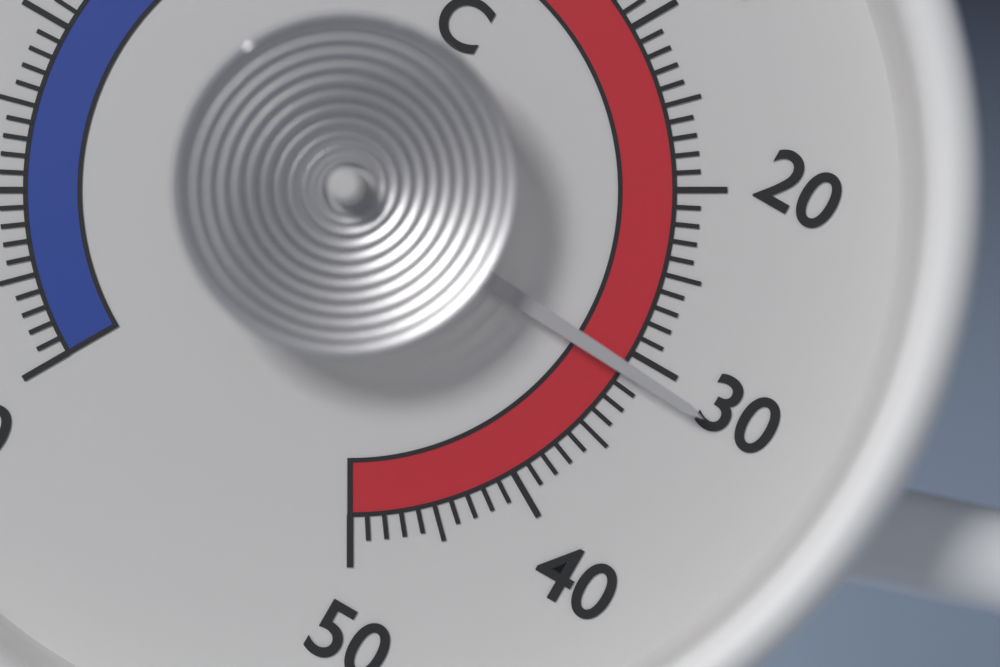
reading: 31 °C
